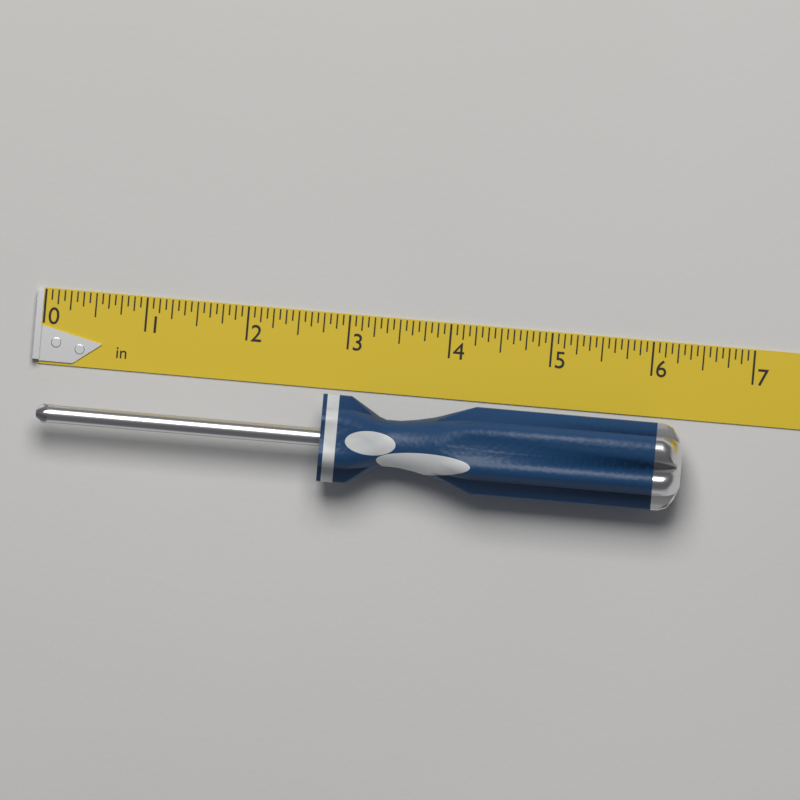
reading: 6.3750 in
